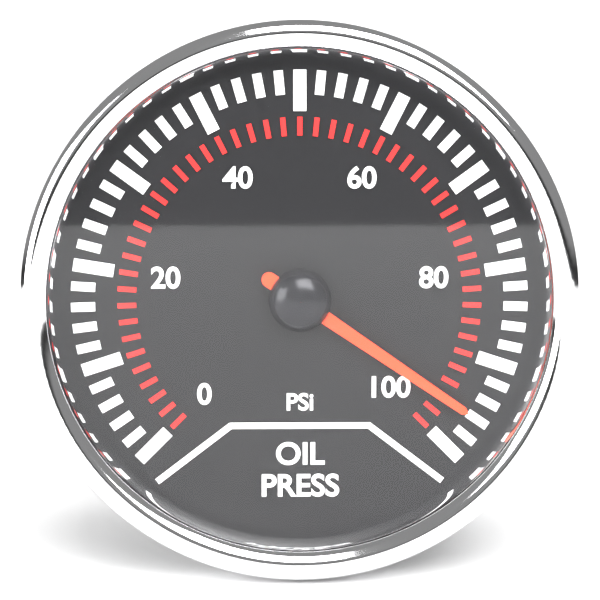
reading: 96 psi
